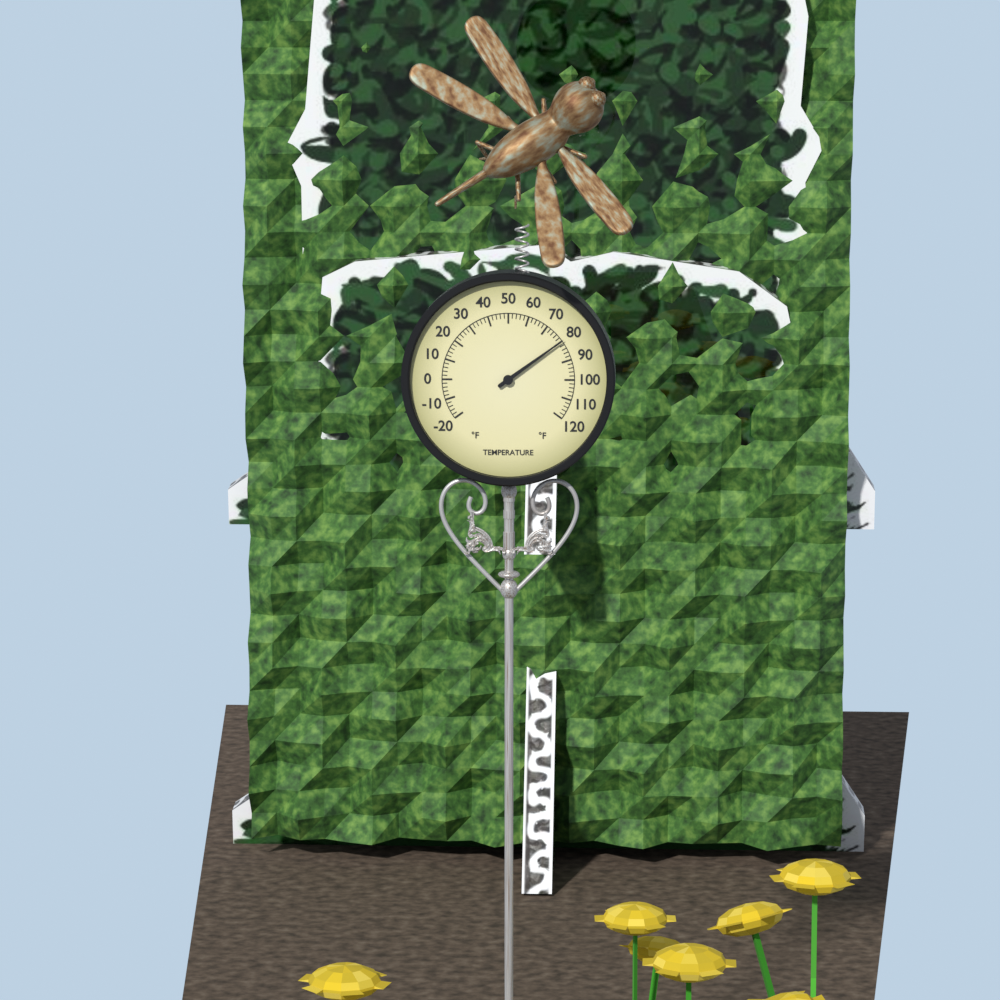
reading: 80 °F
